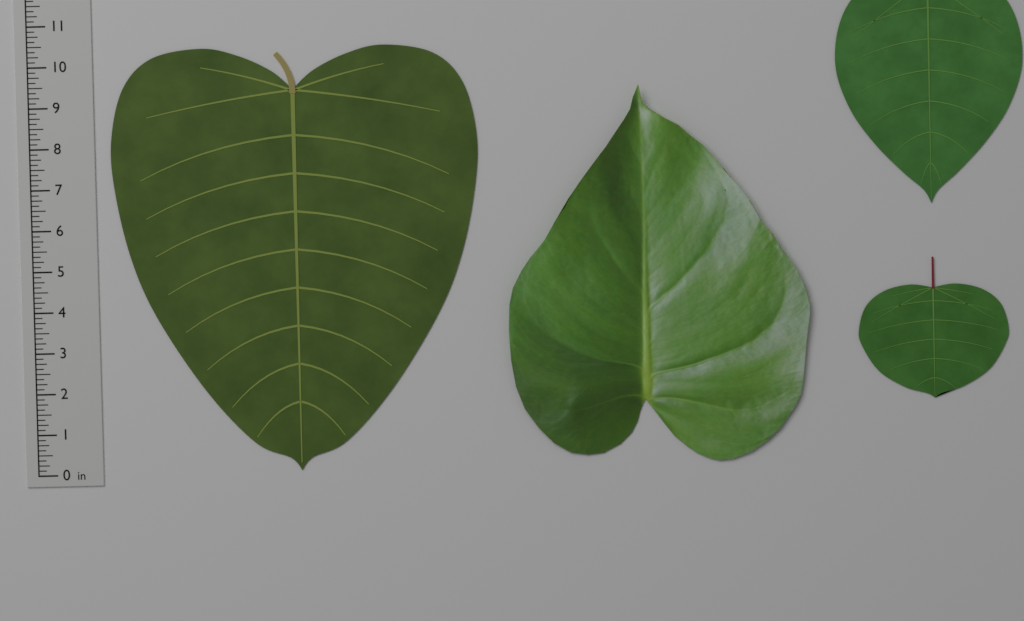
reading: 10.375 in
